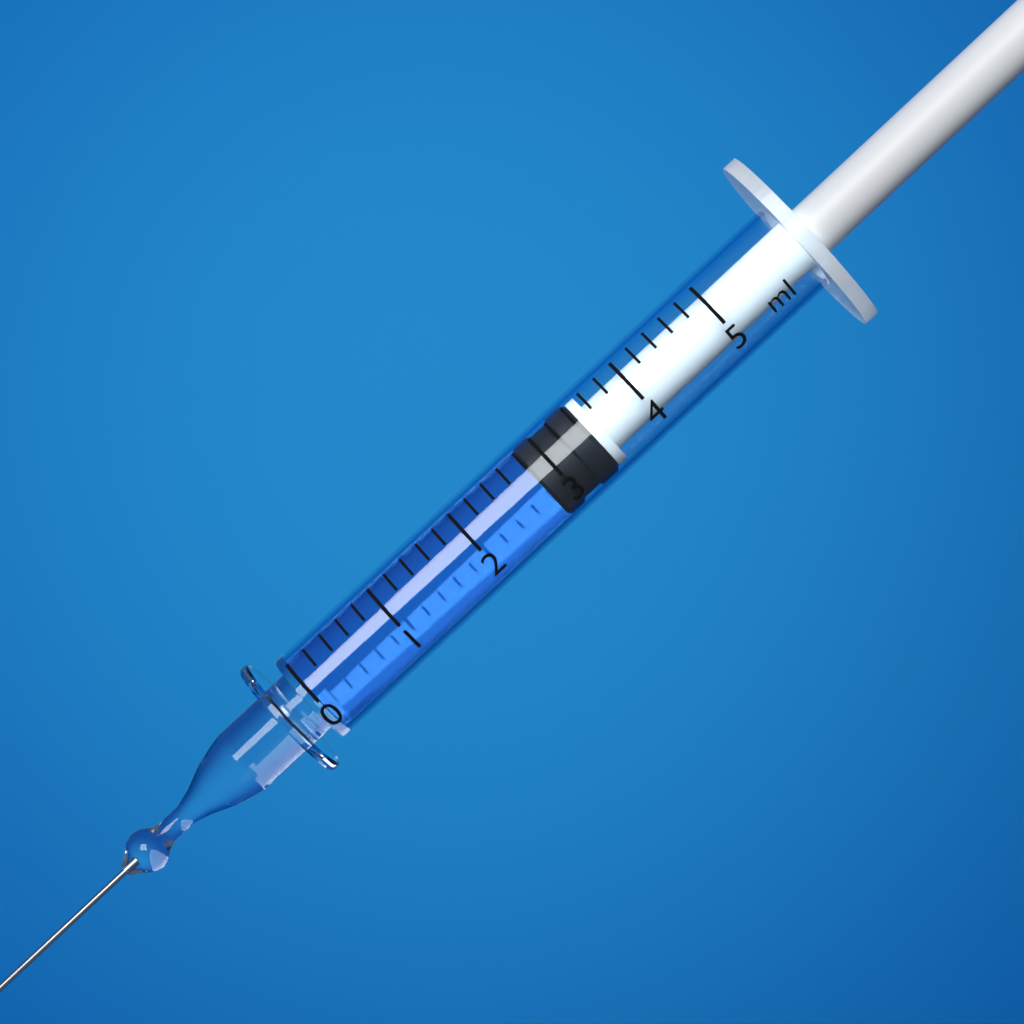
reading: 2.8 ml
